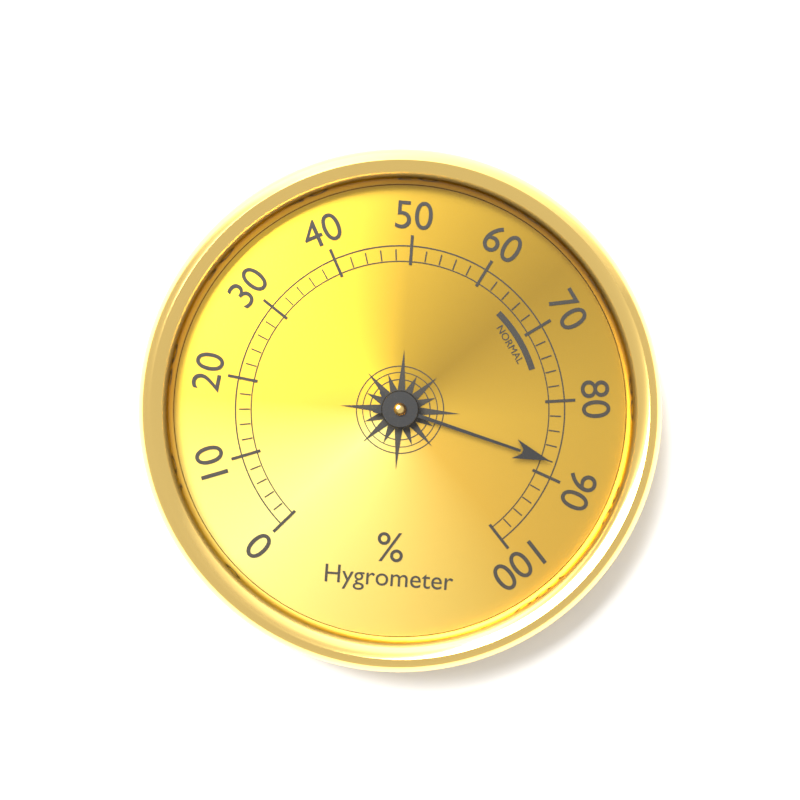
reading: 88 %
